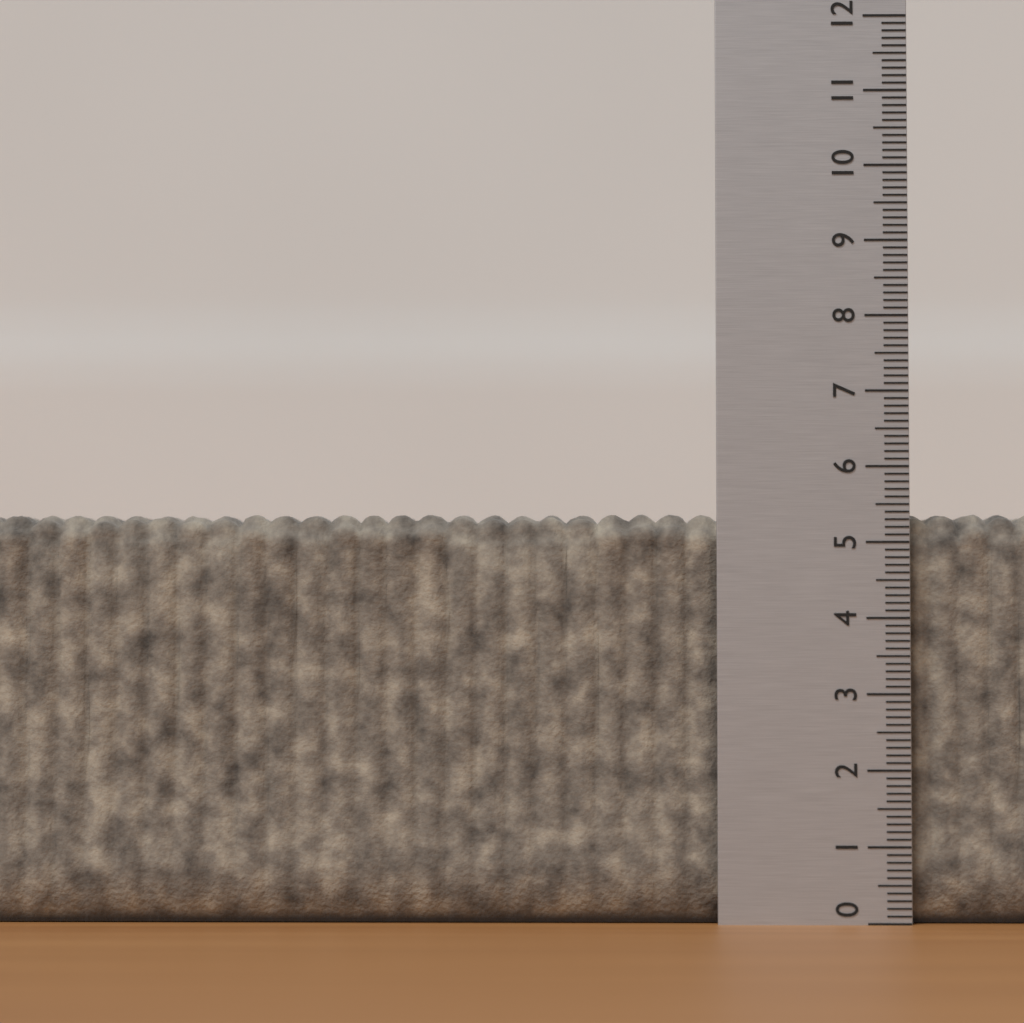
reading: 5.4 (no unit)
